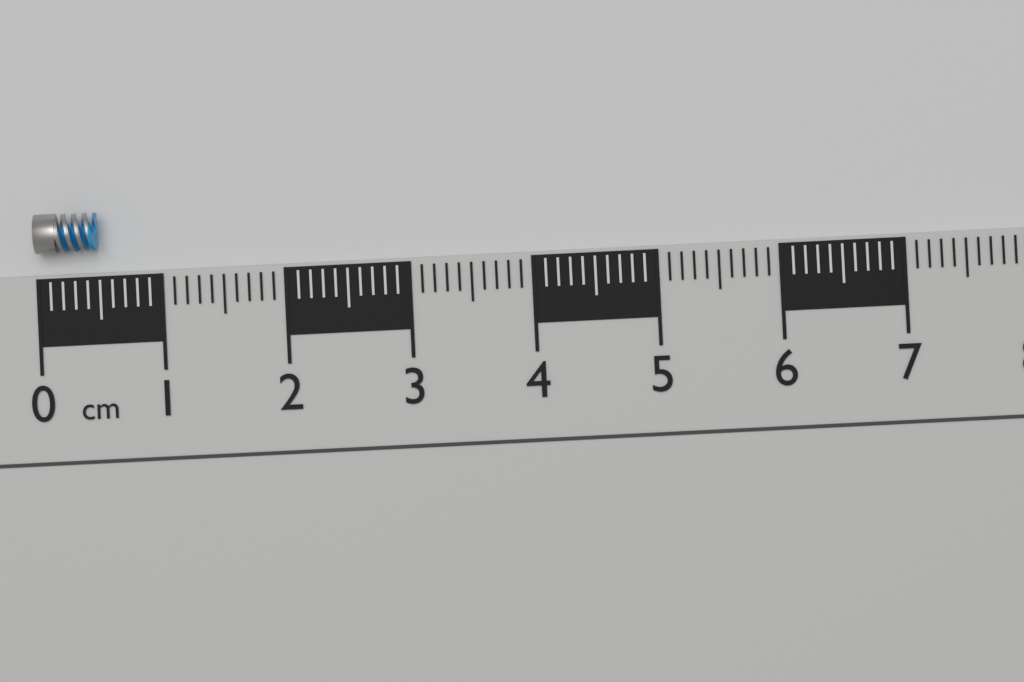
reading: 0.5 cm
